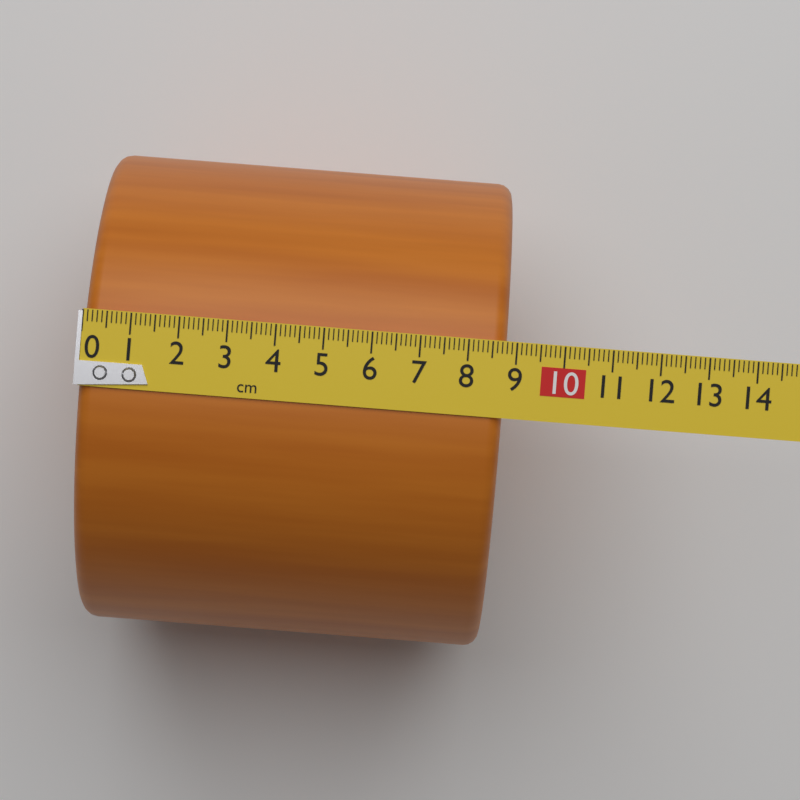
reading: 8.8 cm
